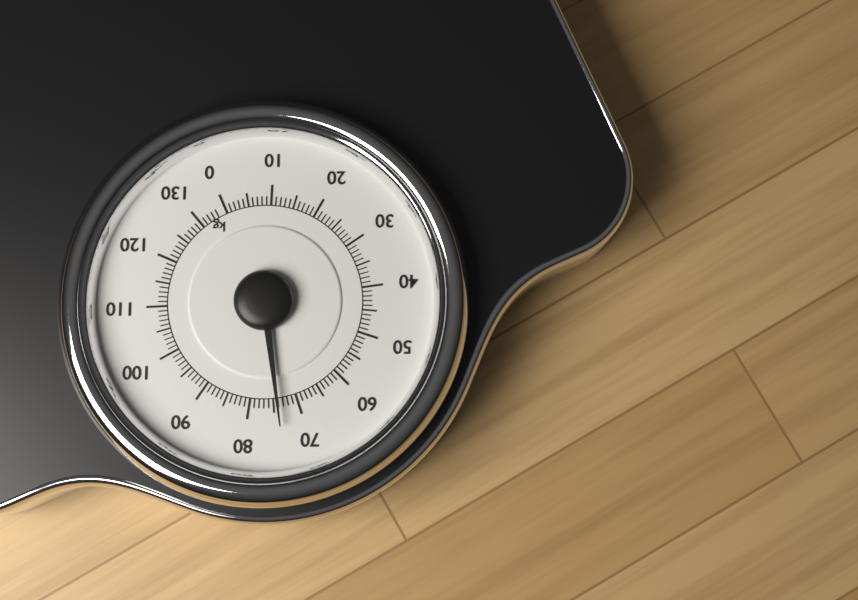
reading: 74 kg
